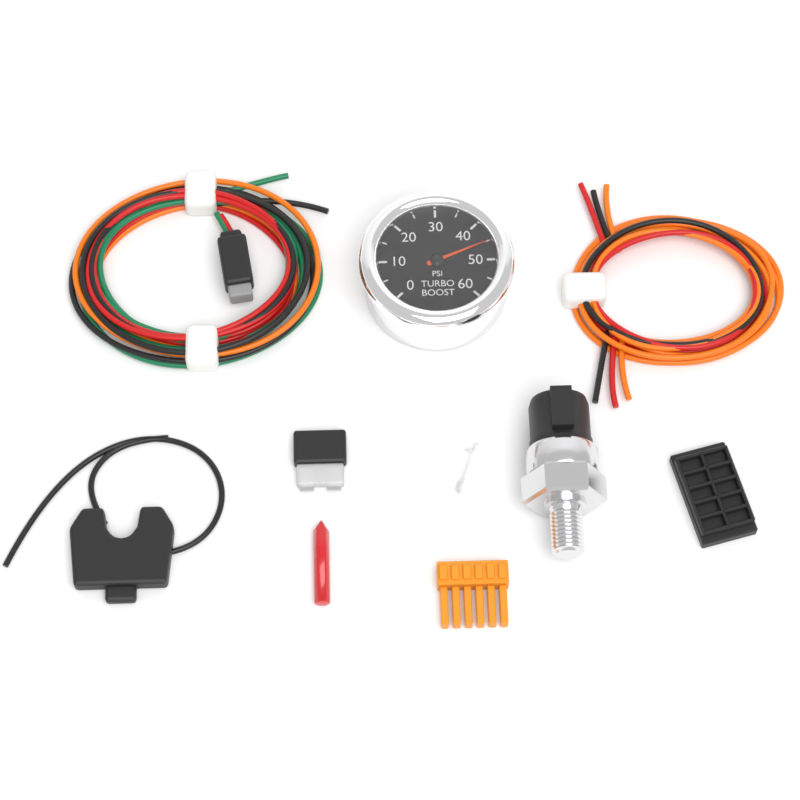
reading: 45 psi
